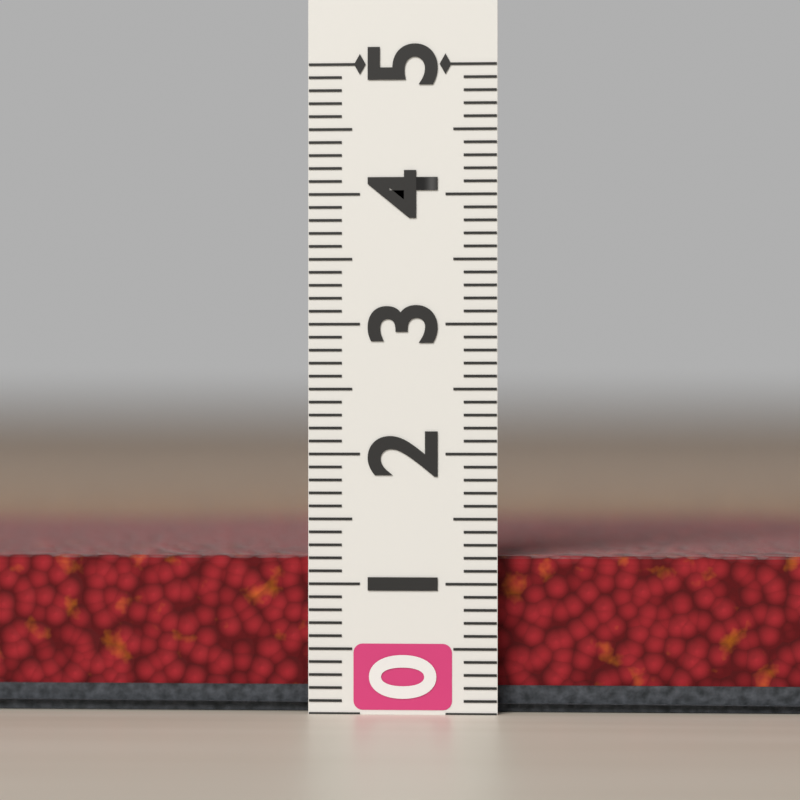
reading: 1.2 (no unit)
